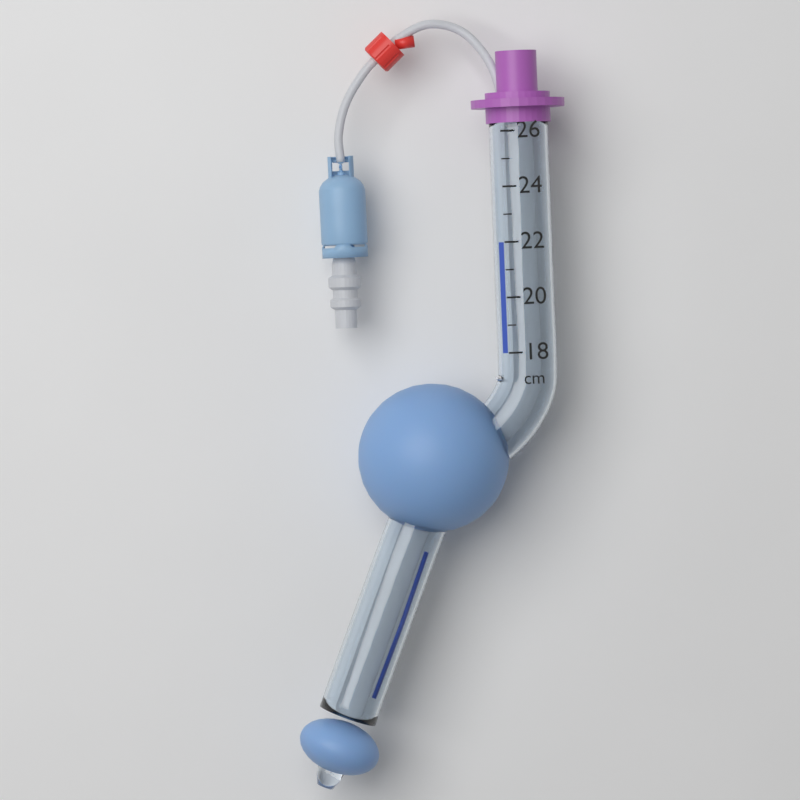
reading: 22 cm
